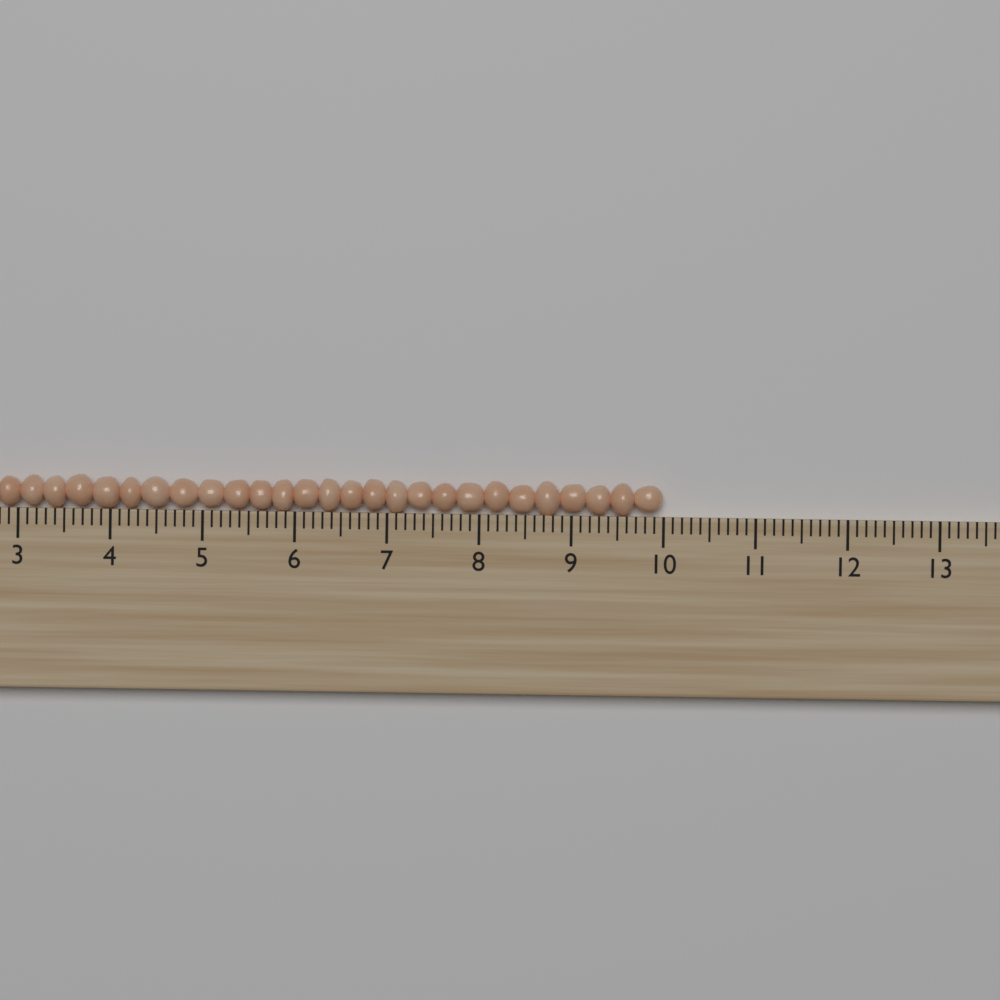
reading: 10.0 (no unit)
